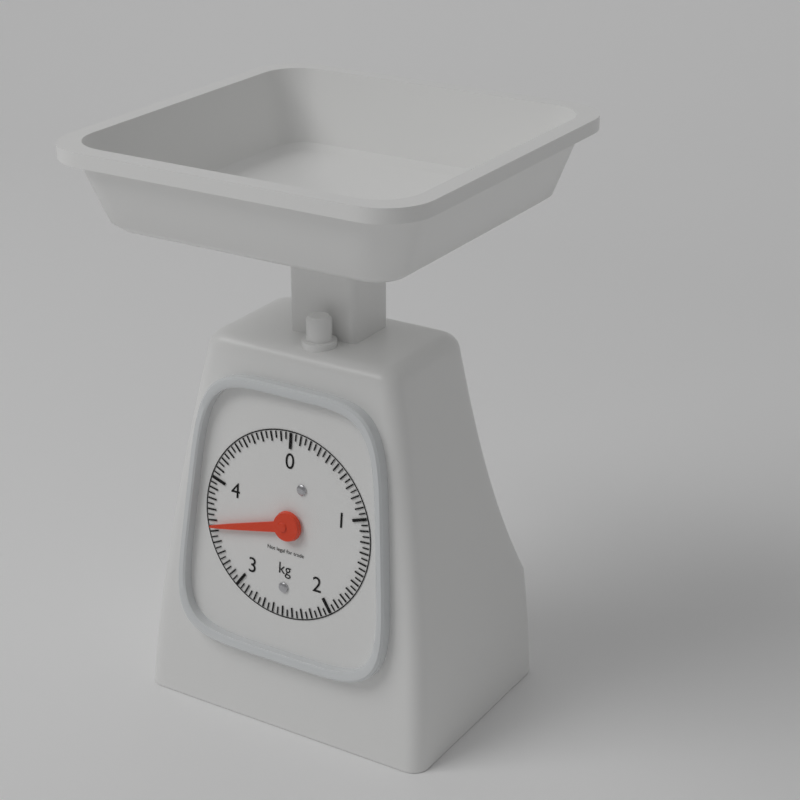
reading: 3.55 kg
